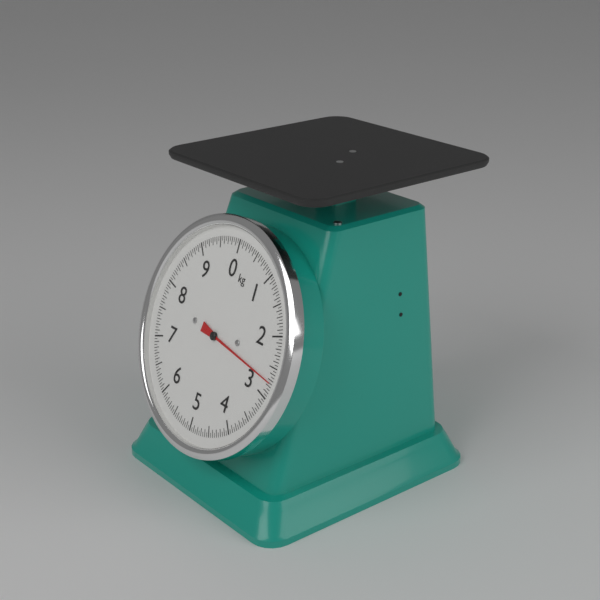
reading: 2.75 kg
